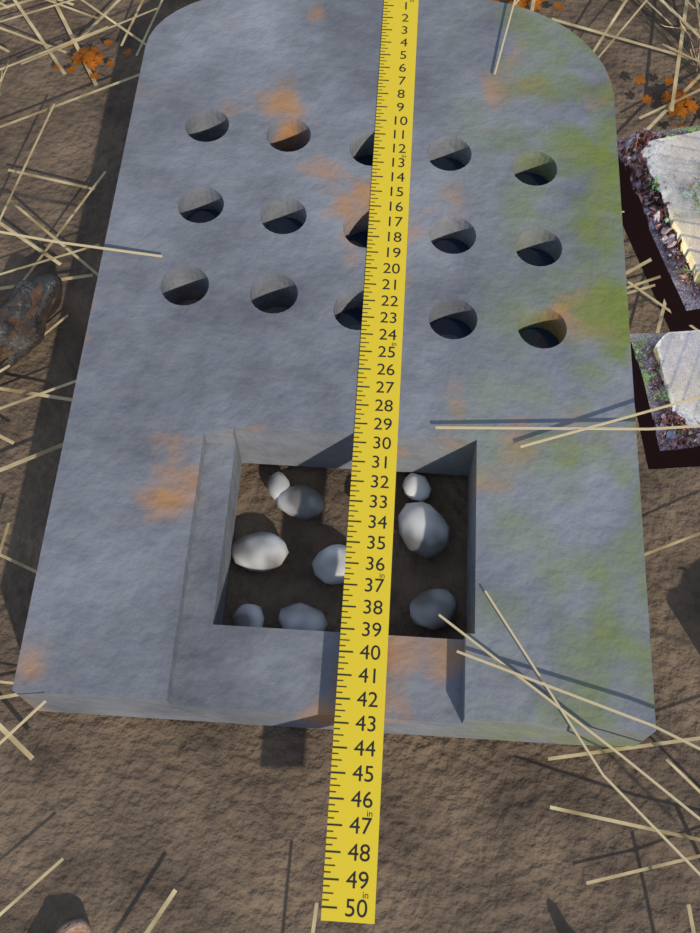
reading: 42.50 in
